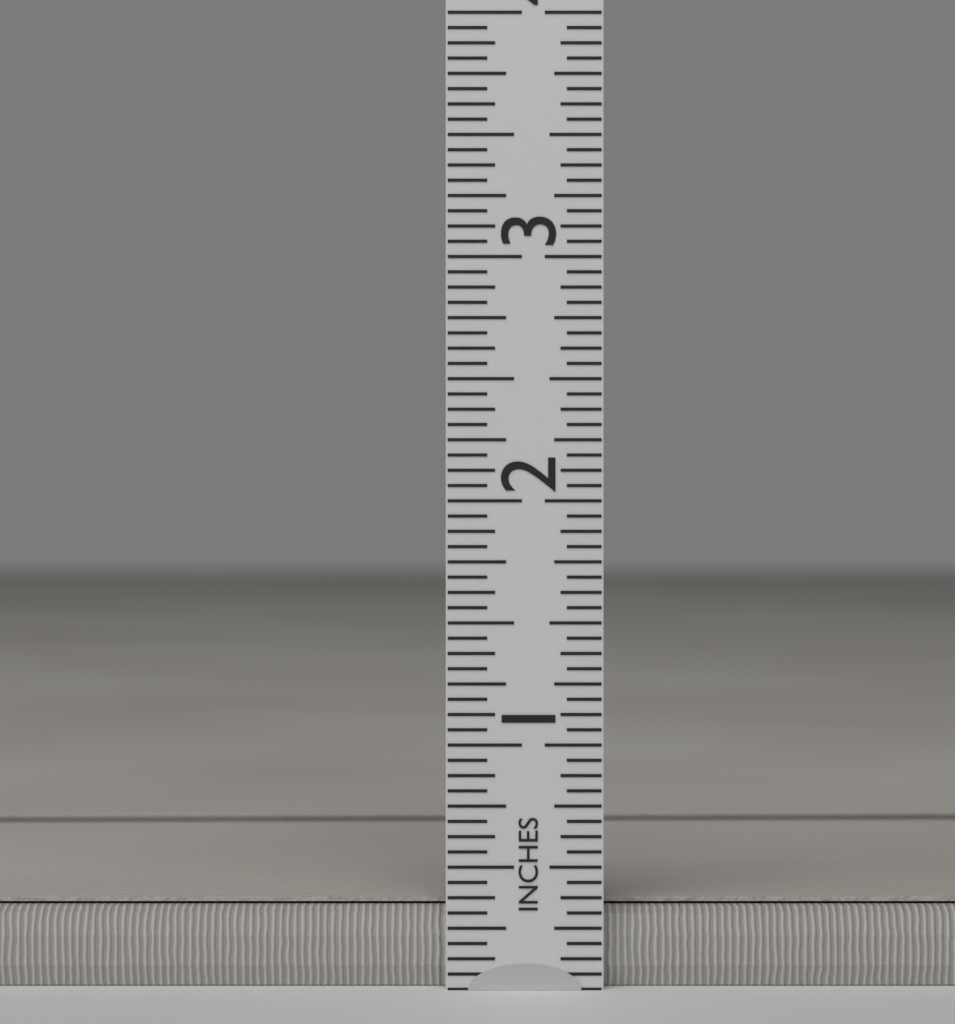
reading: 0.3500 in
